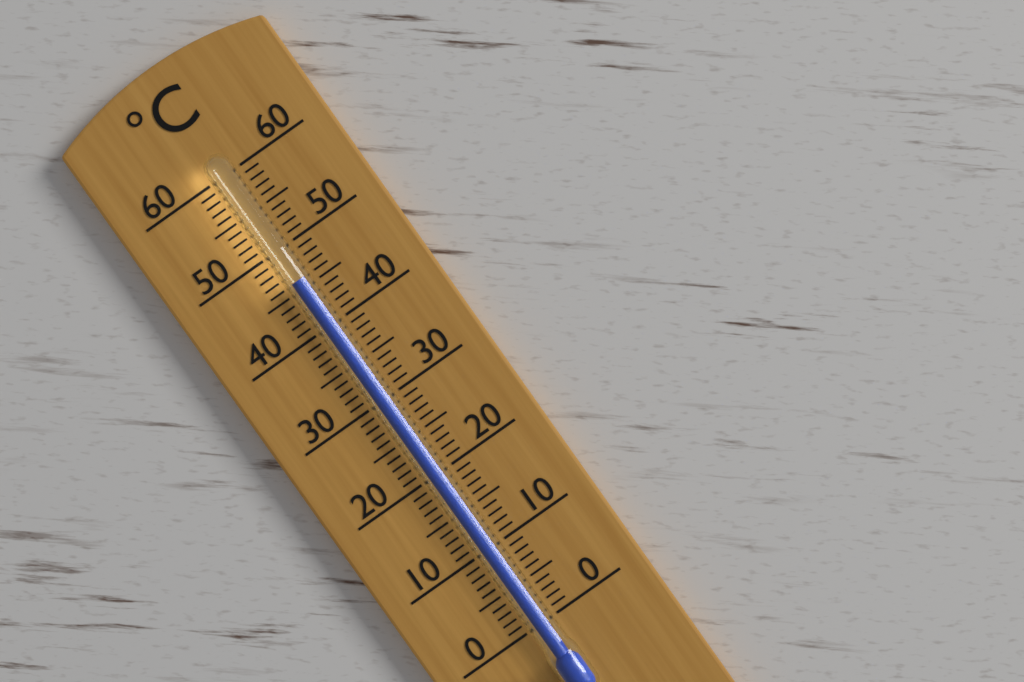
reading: 46 °C
